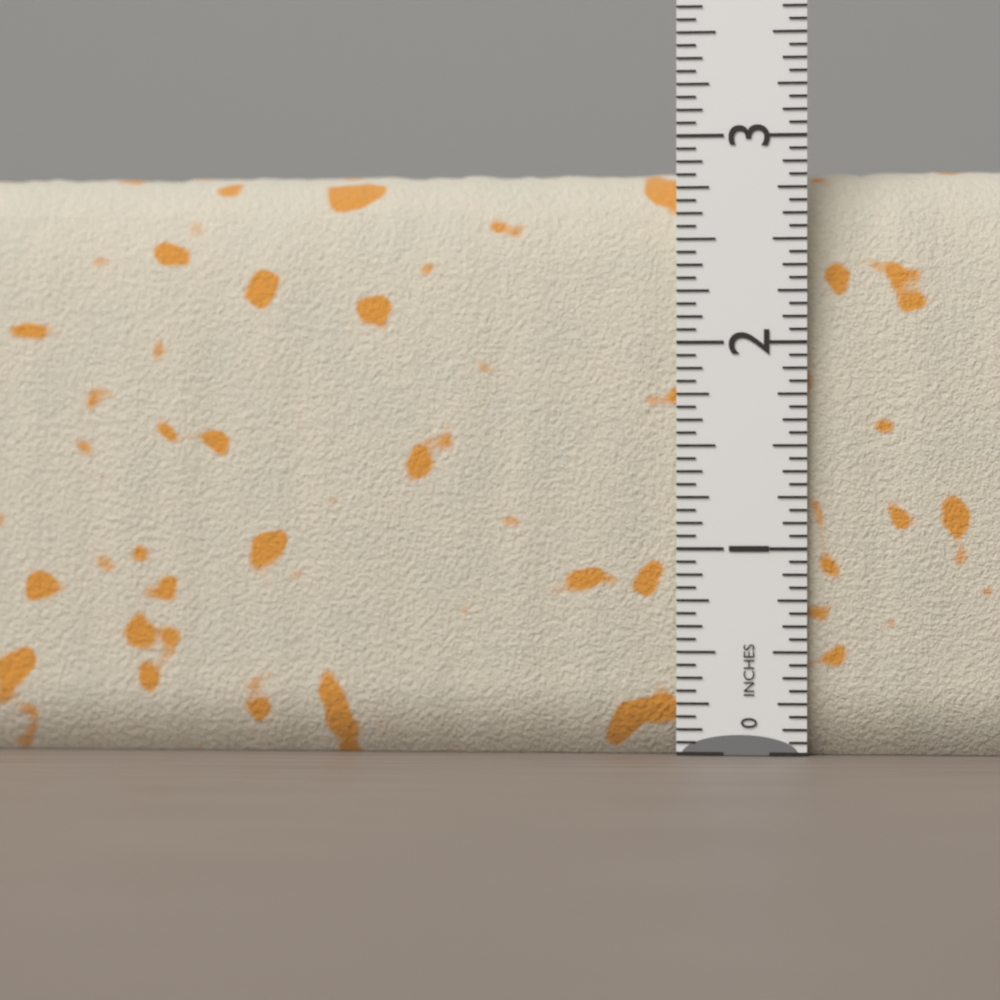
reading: 2.8750 in
